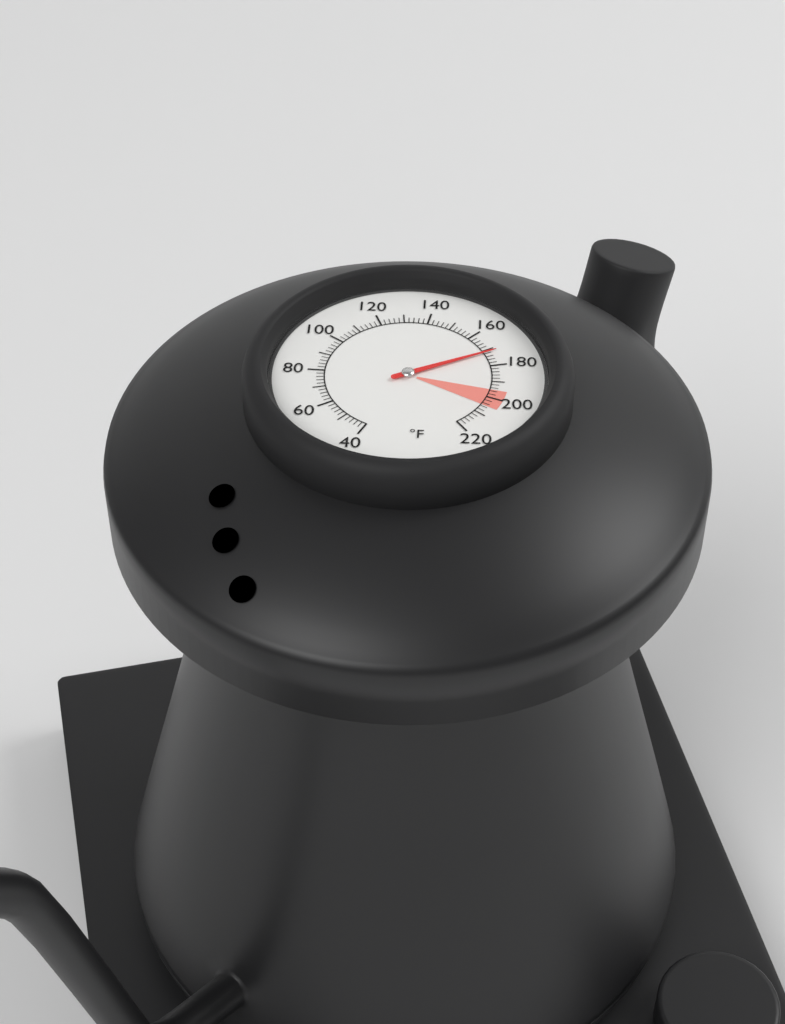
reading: 172 °F
